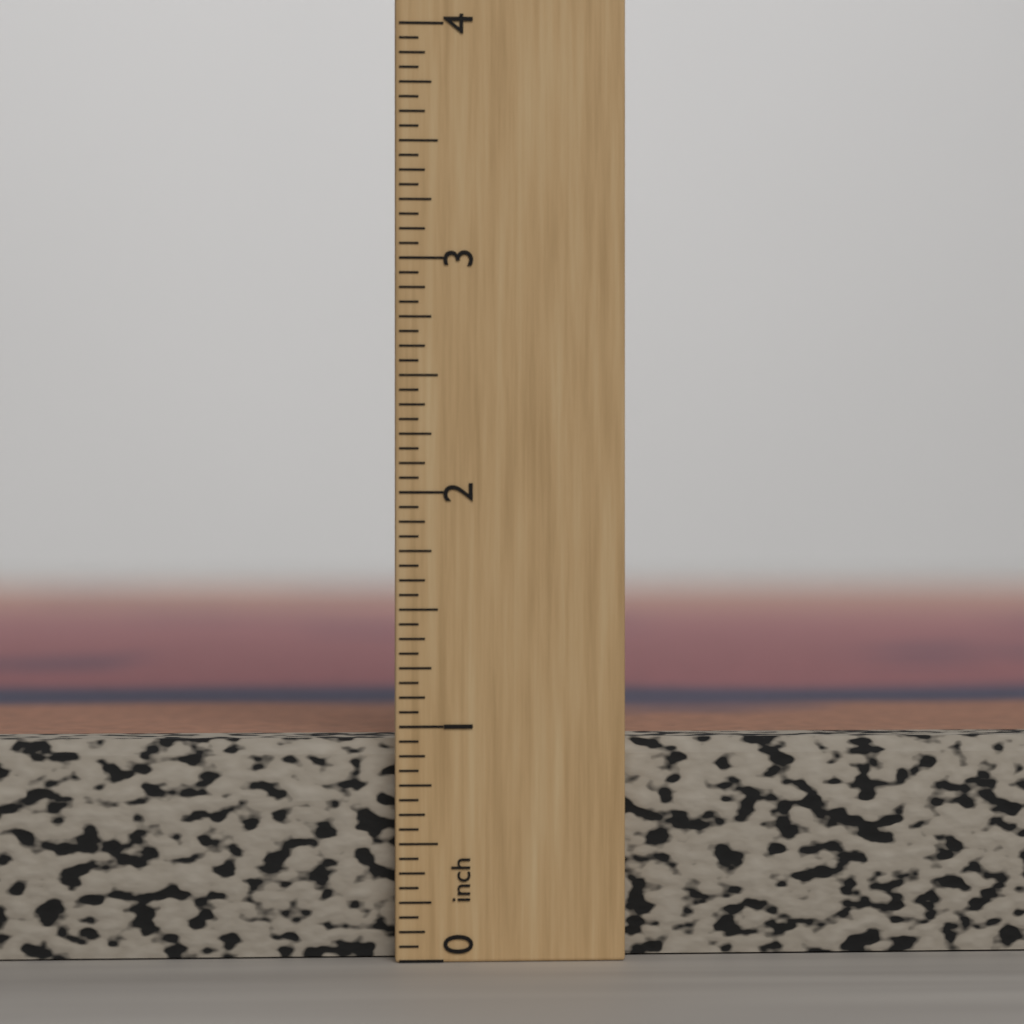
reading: 0.9375 inch
